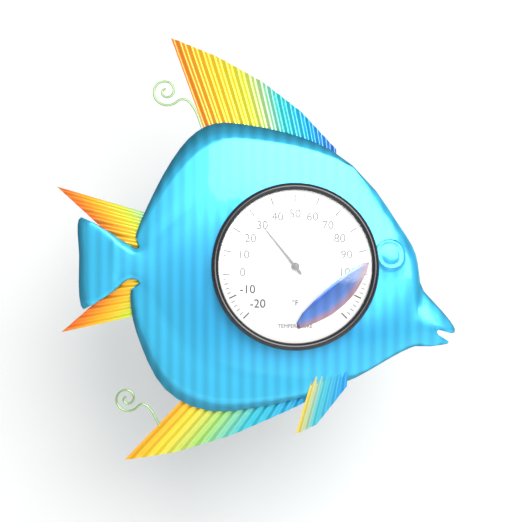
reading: 30 °F
